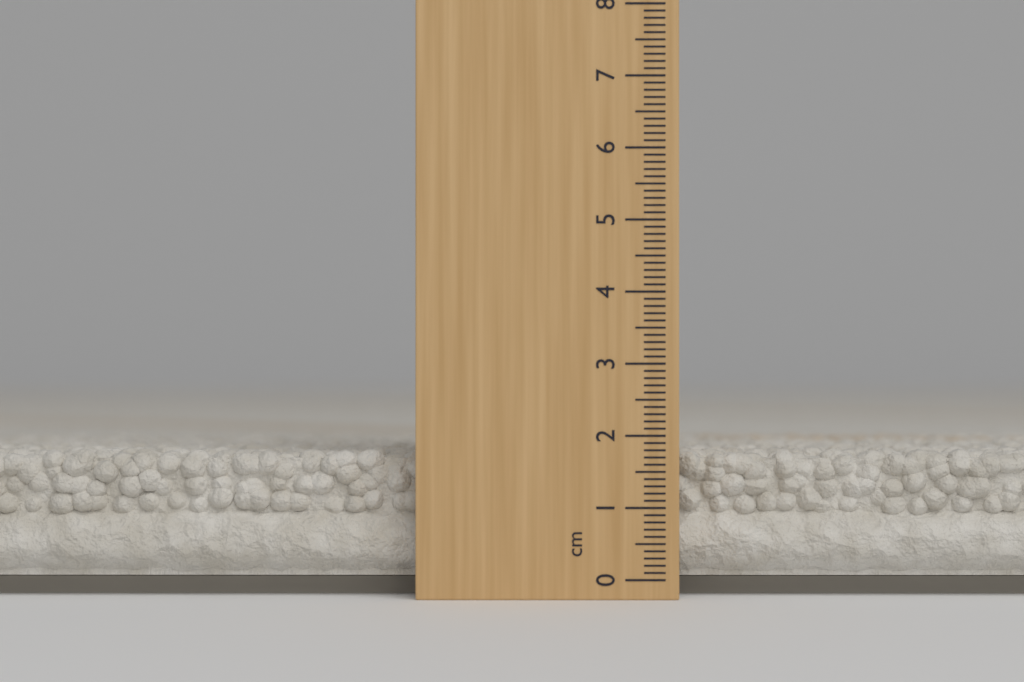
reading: 1.8 cm
